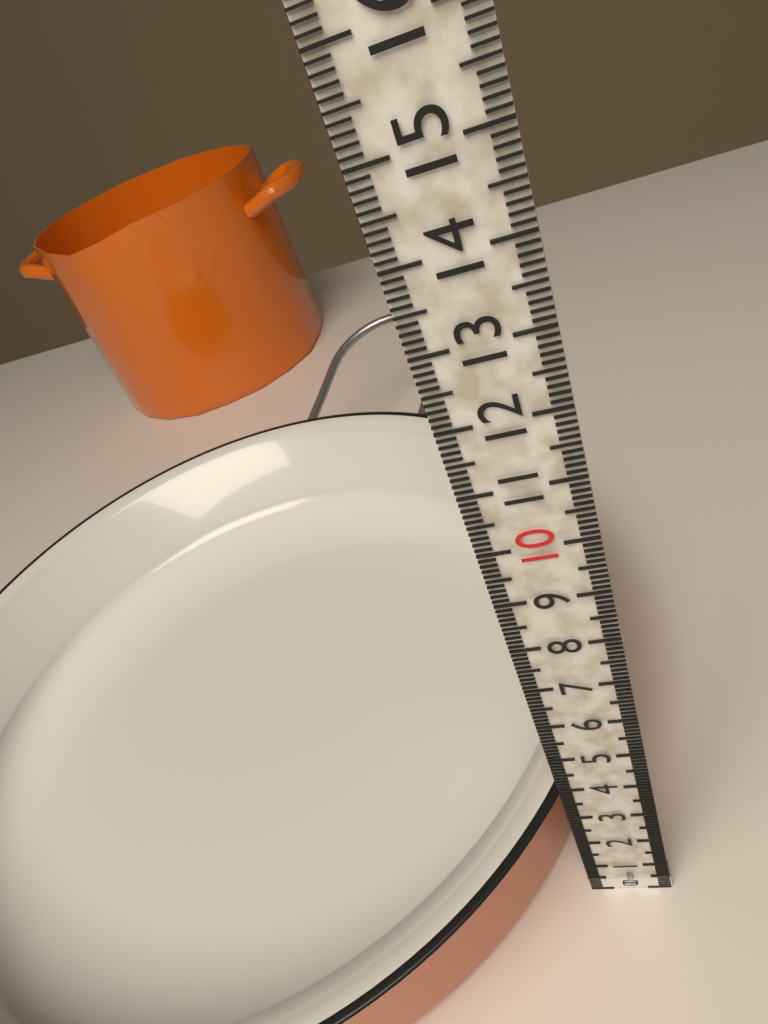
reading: 3.4 cm
